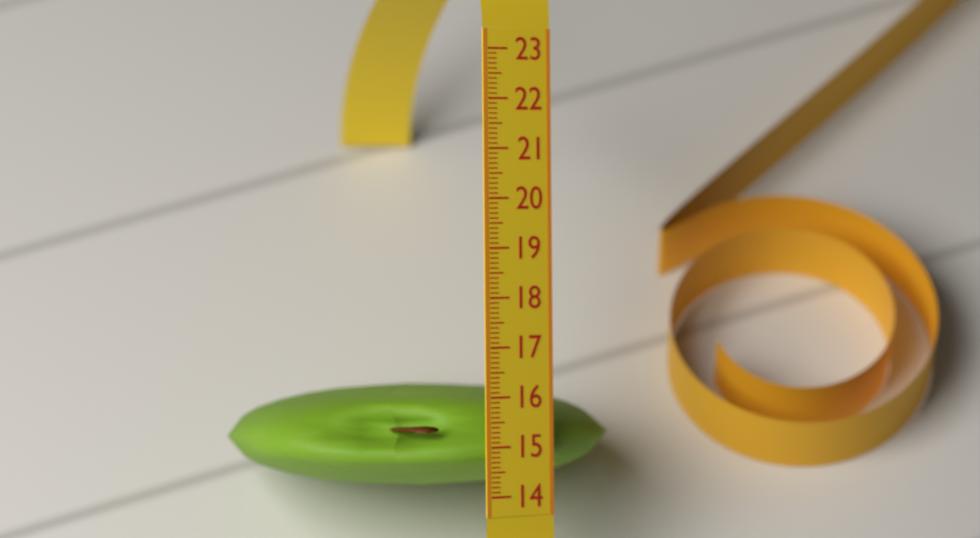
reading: 16.1 (no unit)
